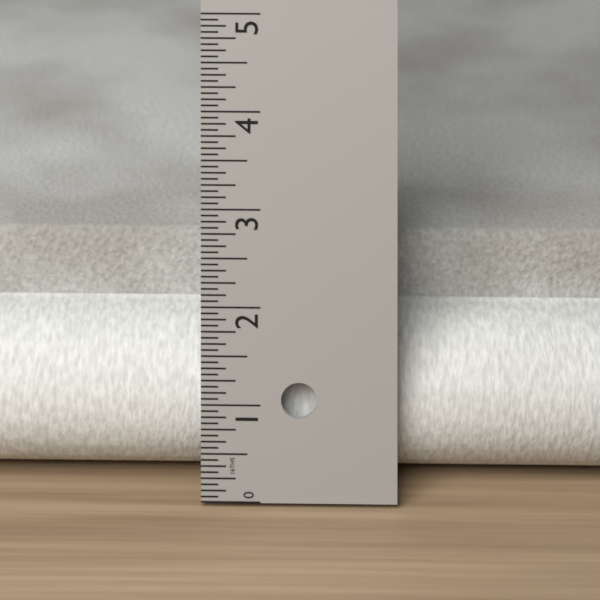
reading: 2.2500 in
